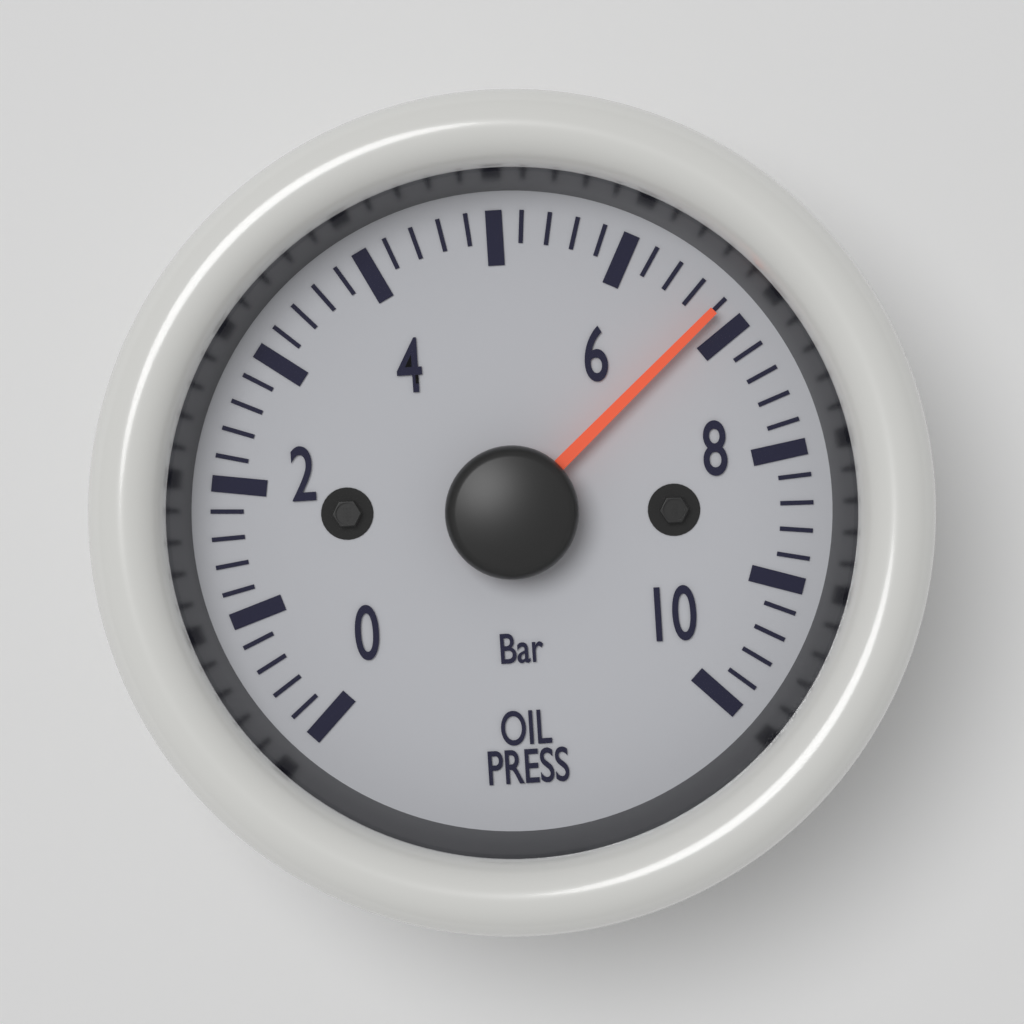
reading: 6.8 bar
